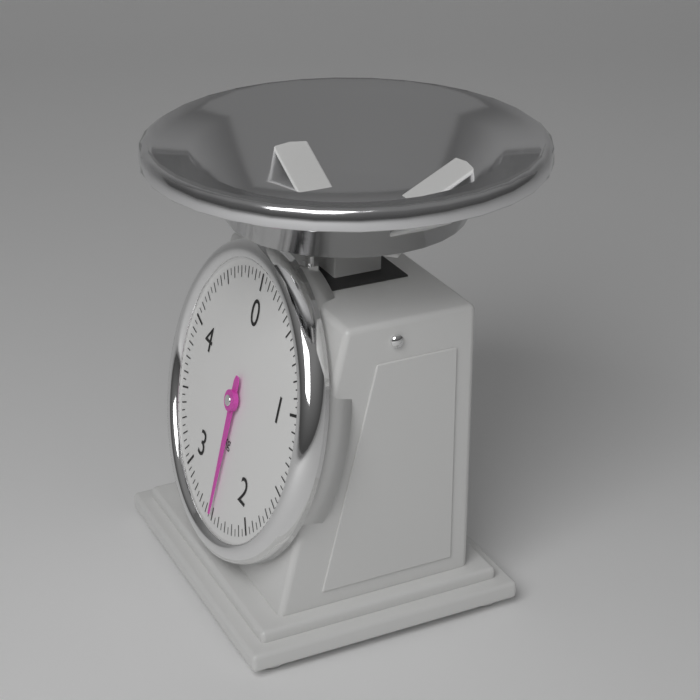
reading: 2.50 kg
